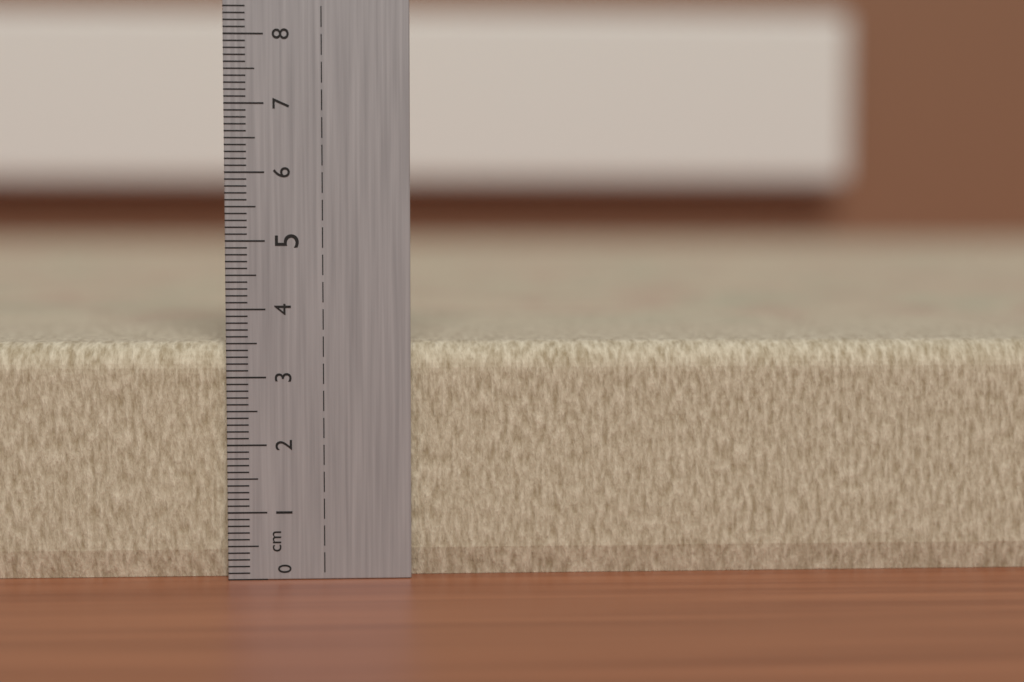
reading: 3.5 cm
